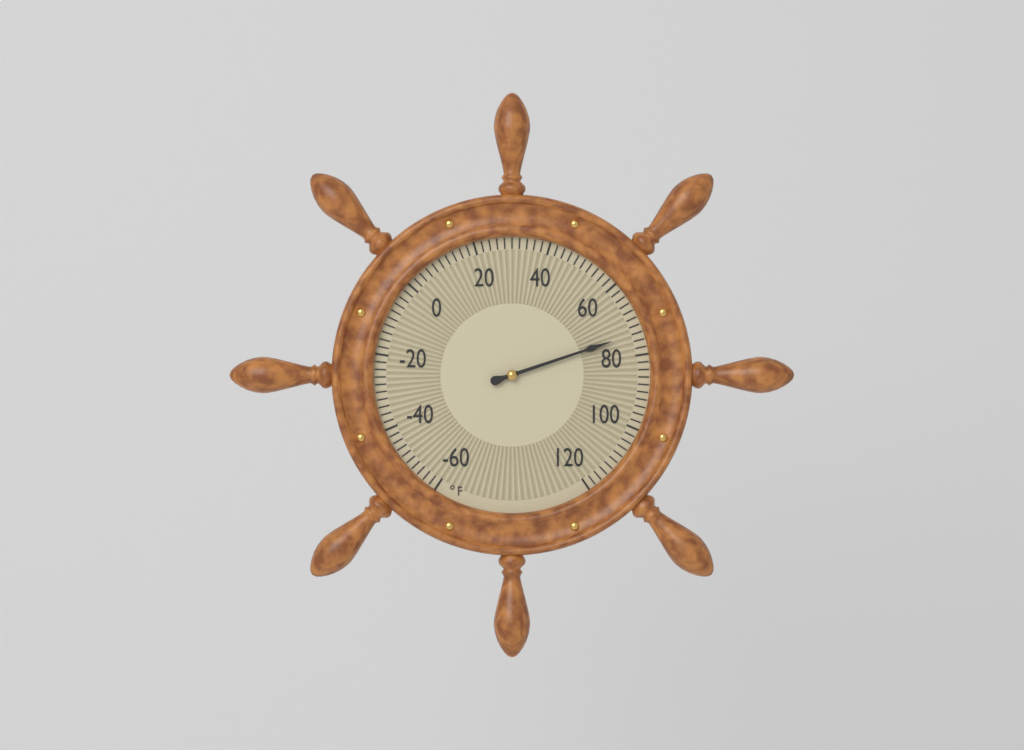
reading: 74 °F
